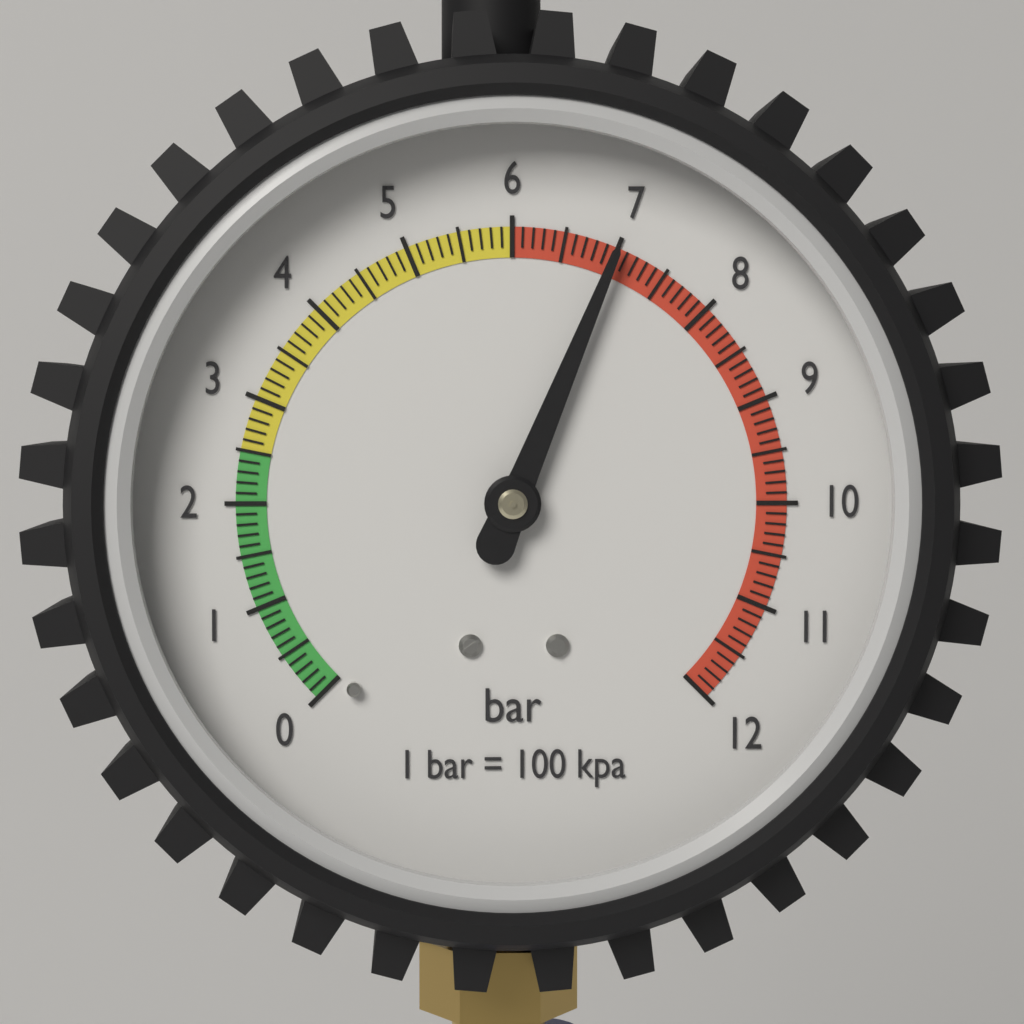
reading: 7.0 bar
